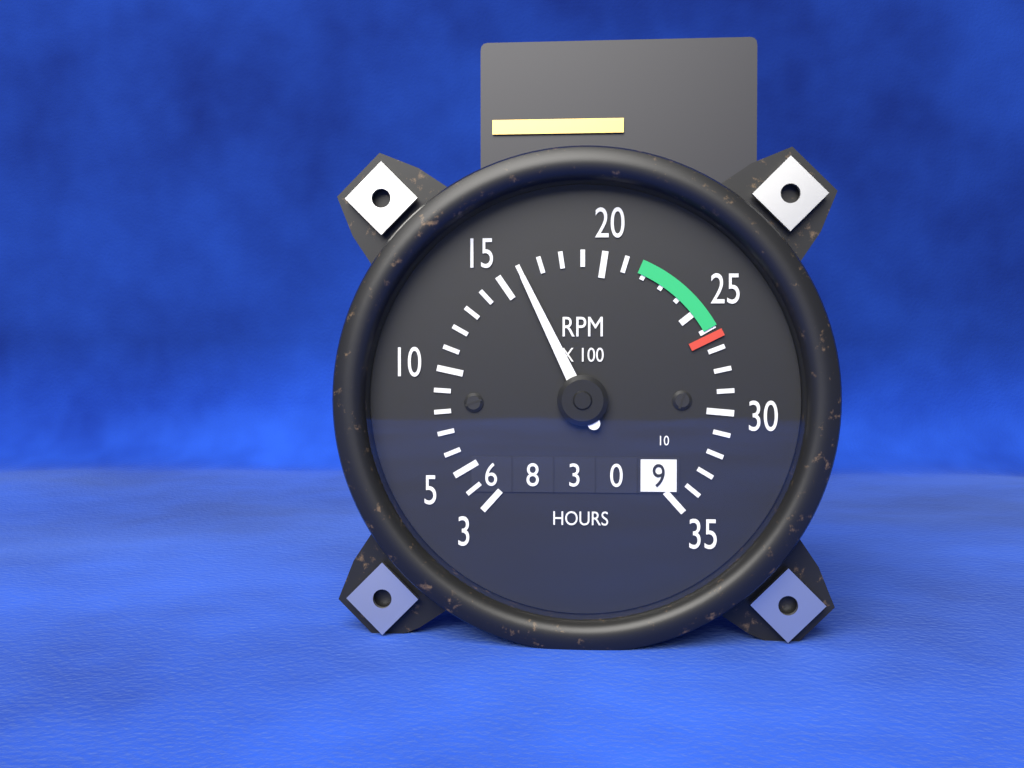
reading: 1600 RPM
